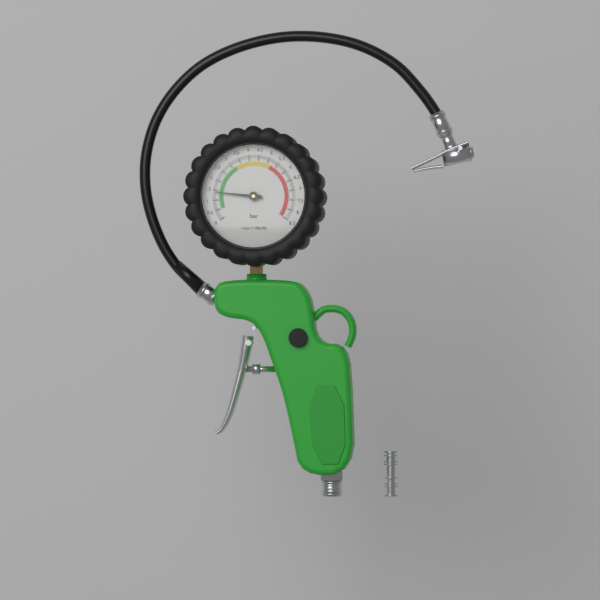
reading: 1.4 bar
